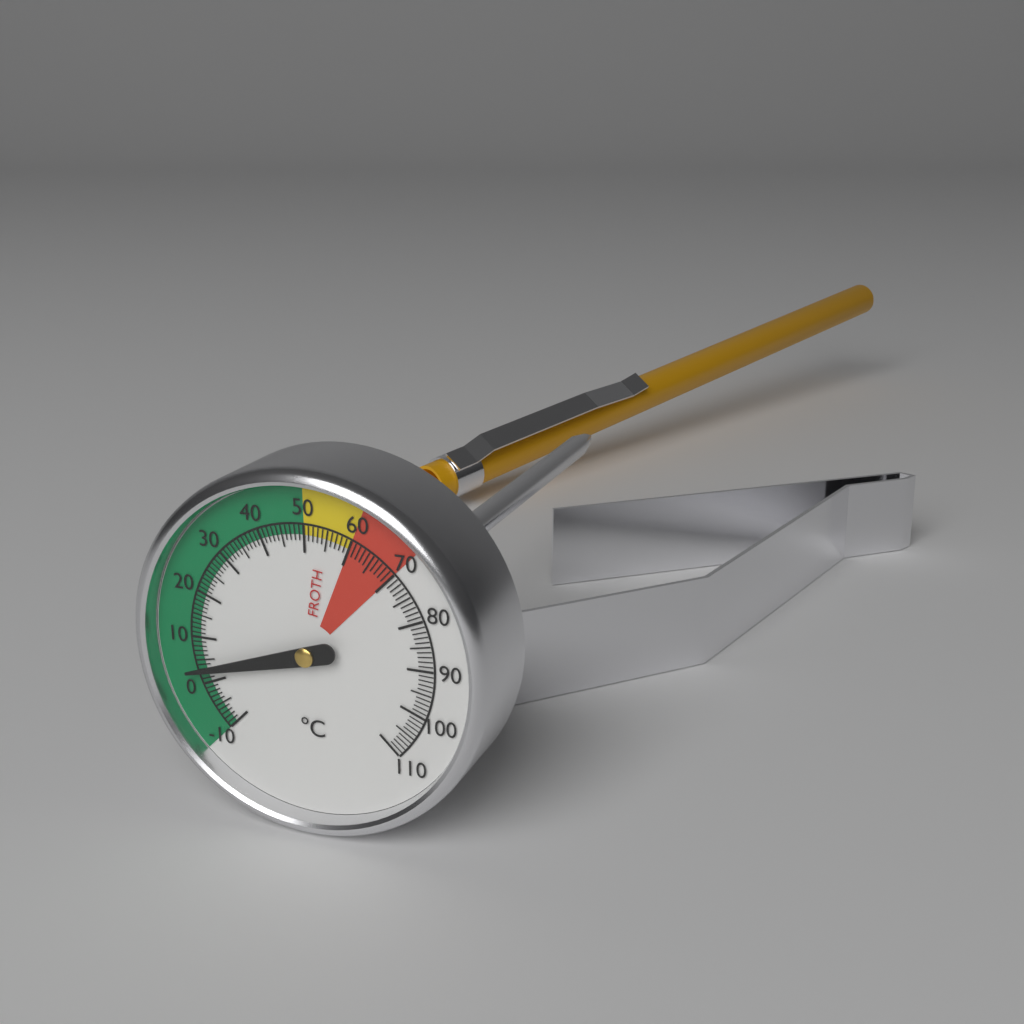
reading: 3 °C
